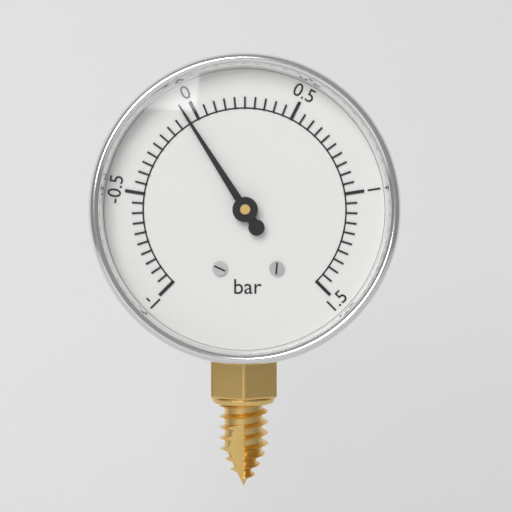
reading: -0.05 bar
